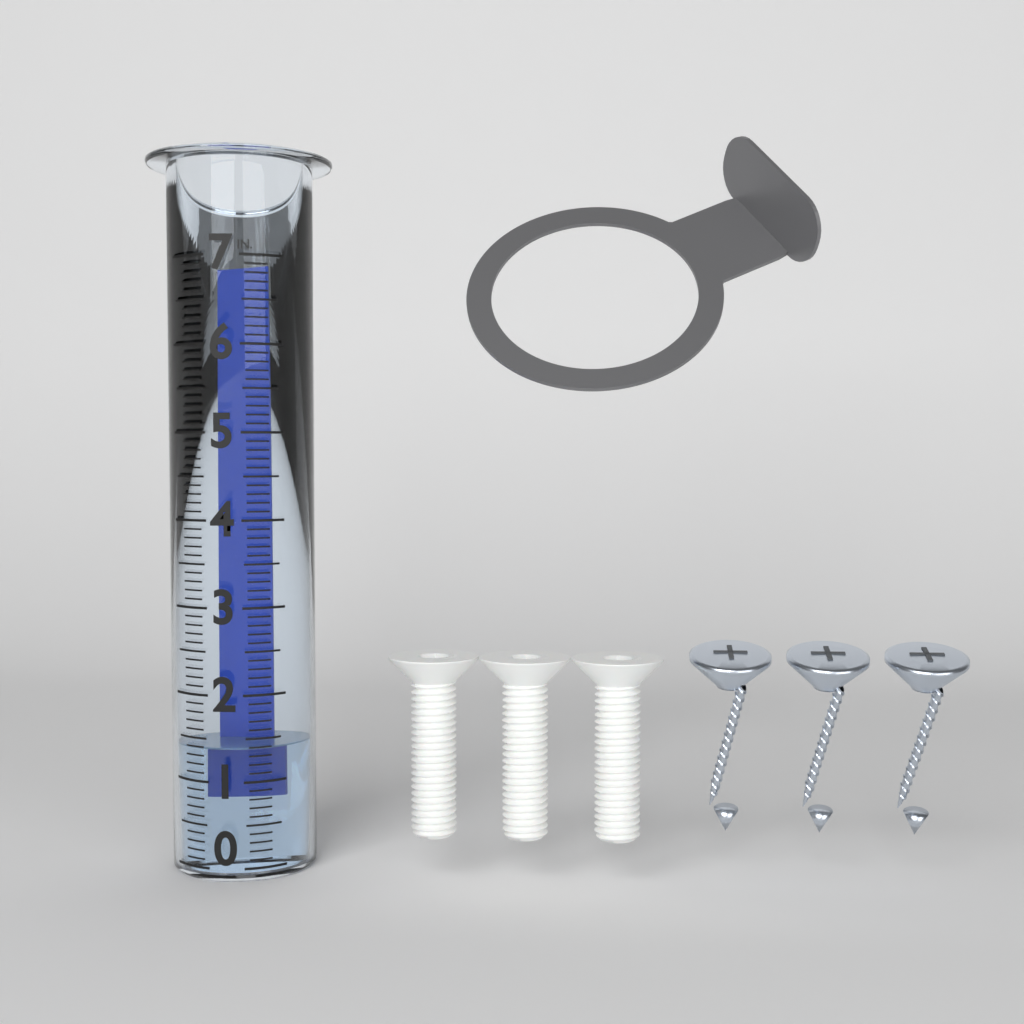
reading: 1.4 in
